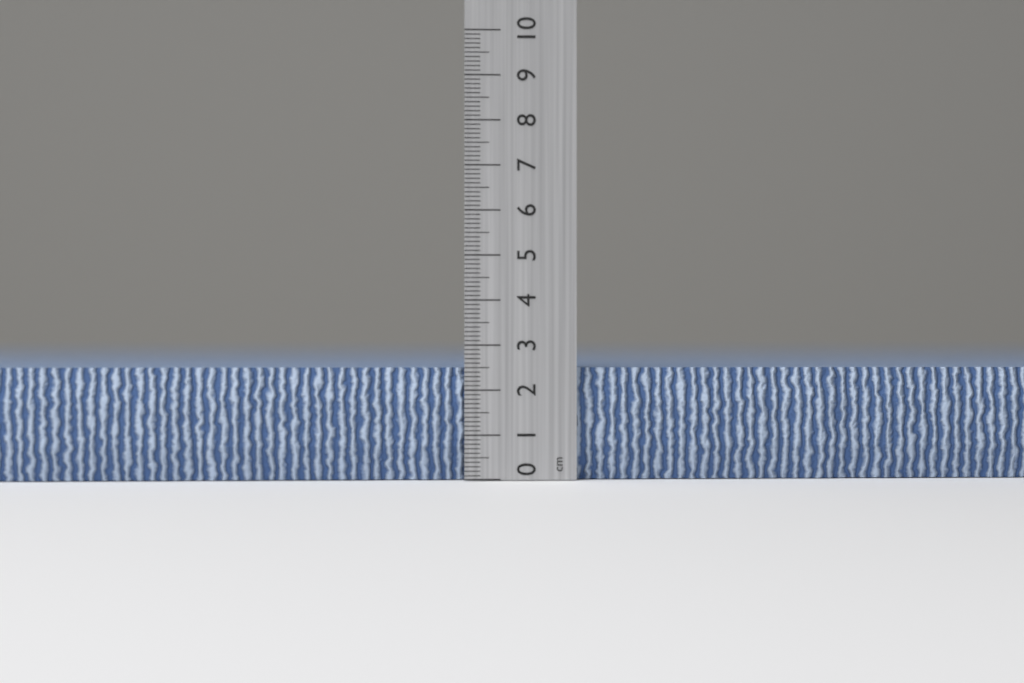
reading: 2.5 cm
